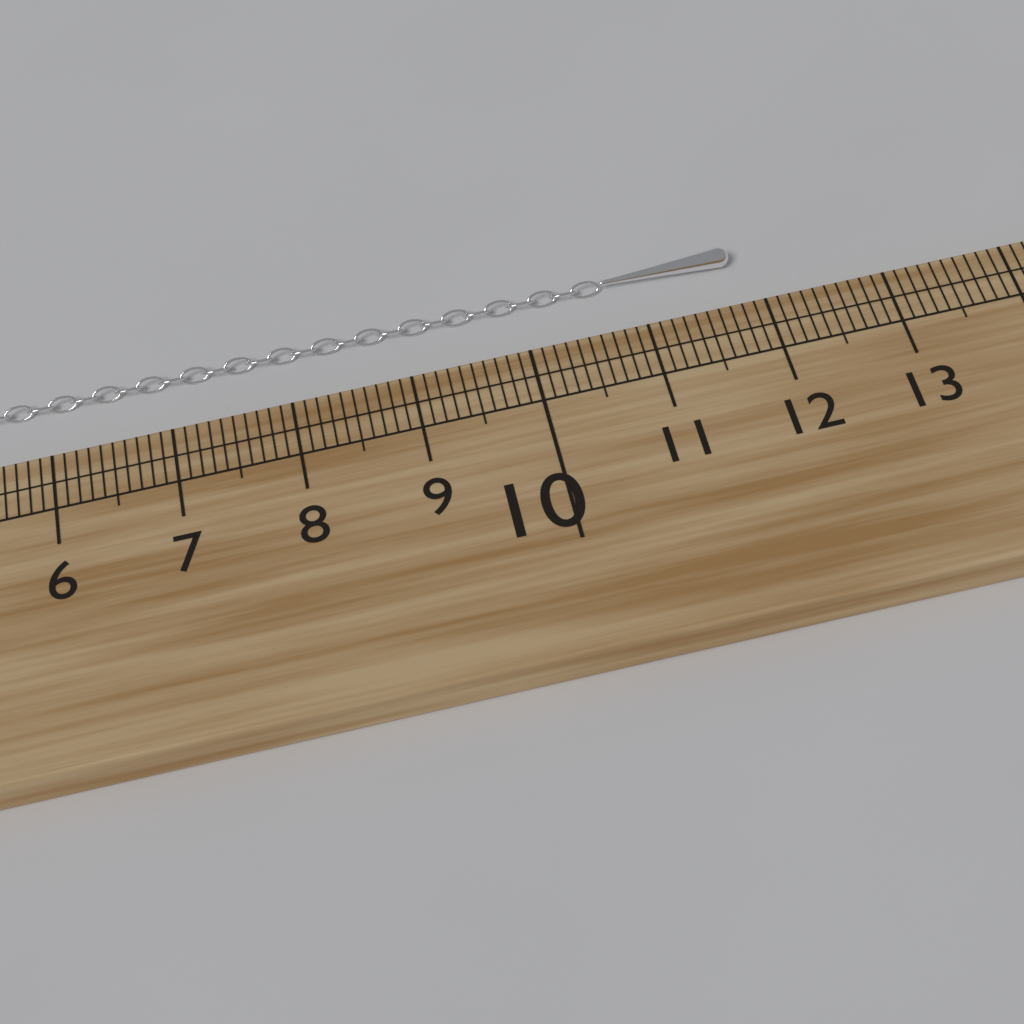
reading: 11.9 cm
